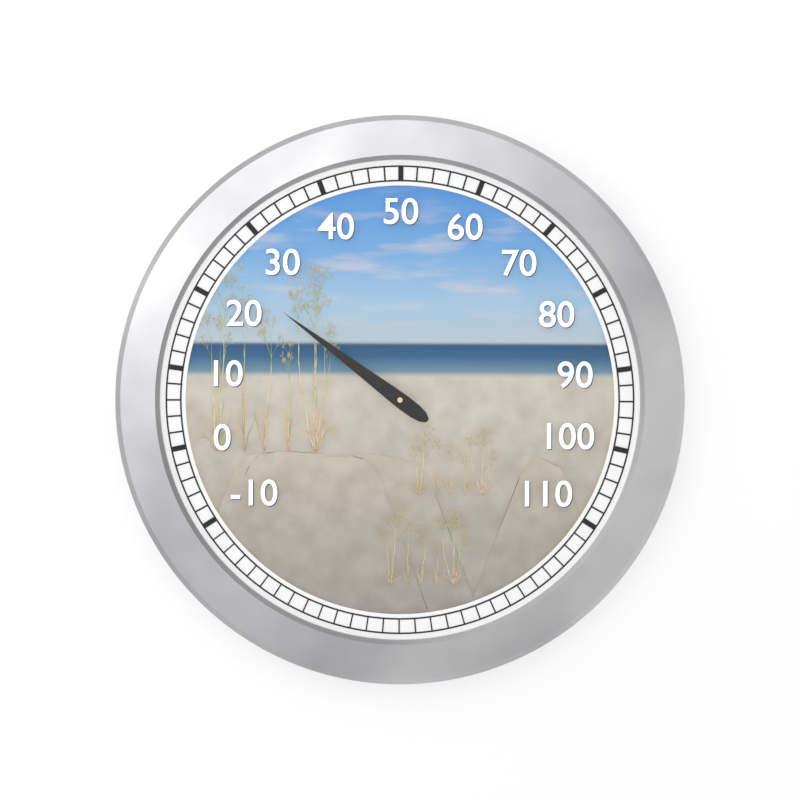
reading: 24 (no unit)
